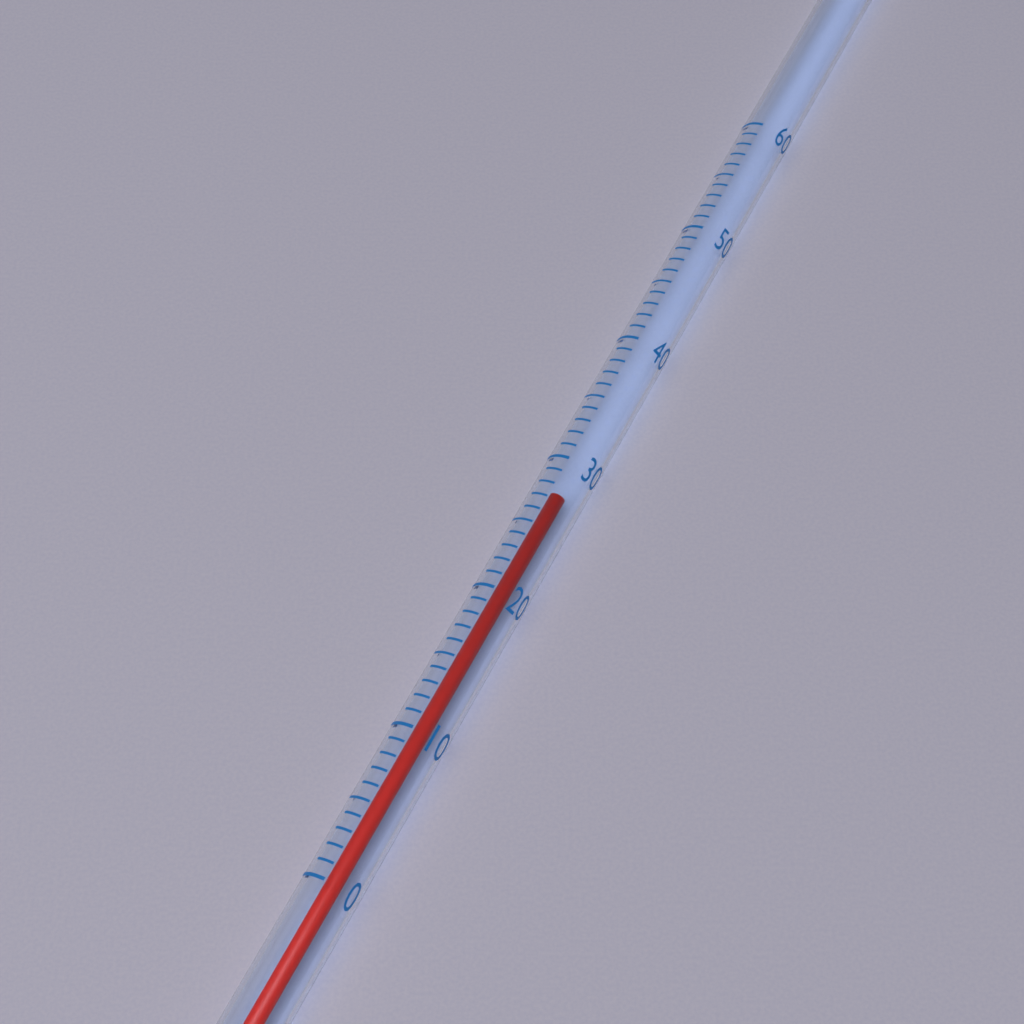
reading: 28 (no unit)
